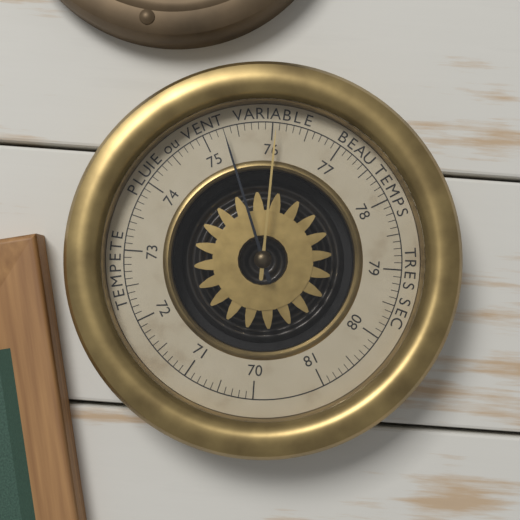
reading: 75.3 (no unit)
